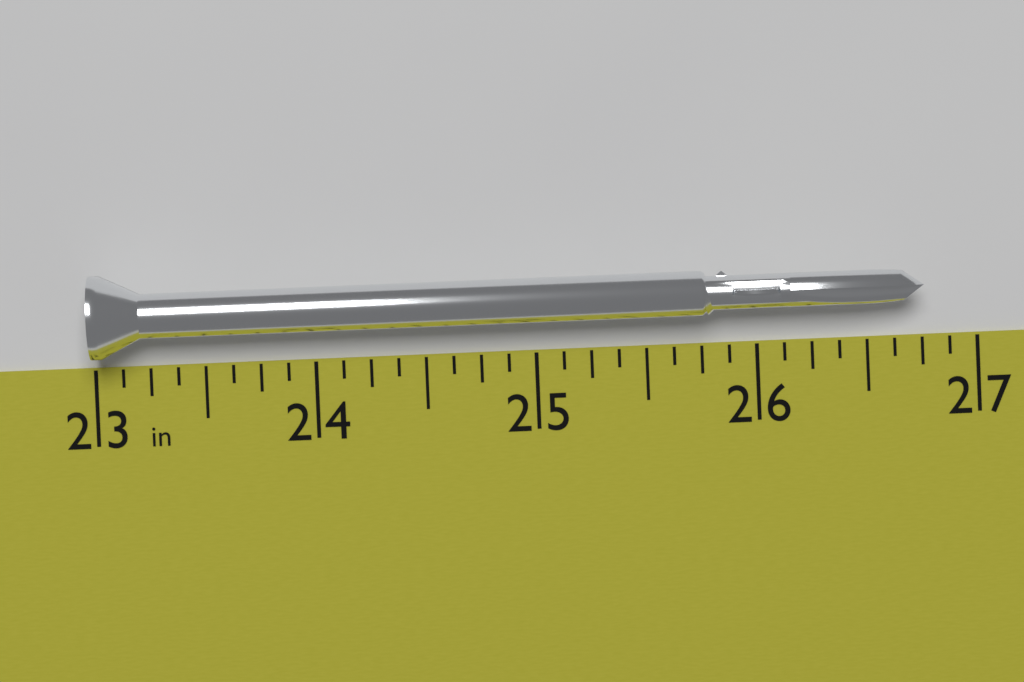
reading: 26.750 in
